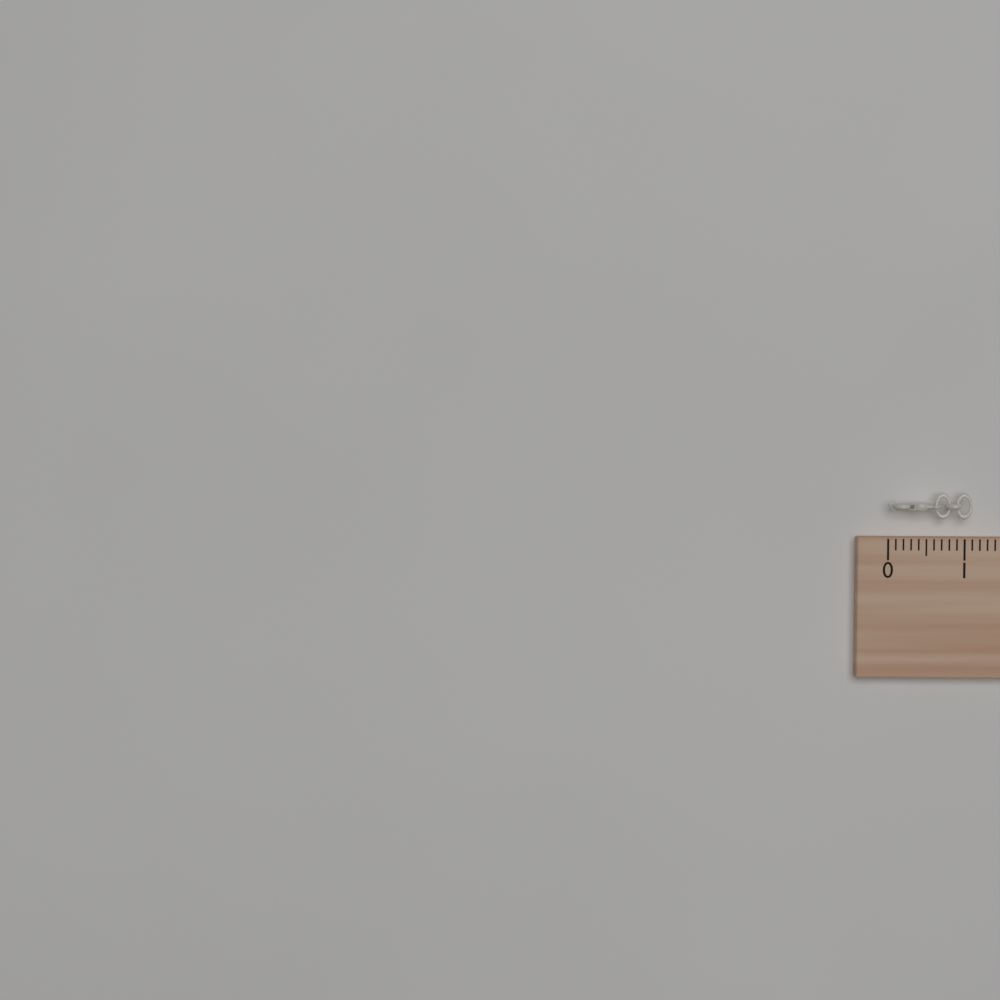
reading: 1.1 (no unit)
